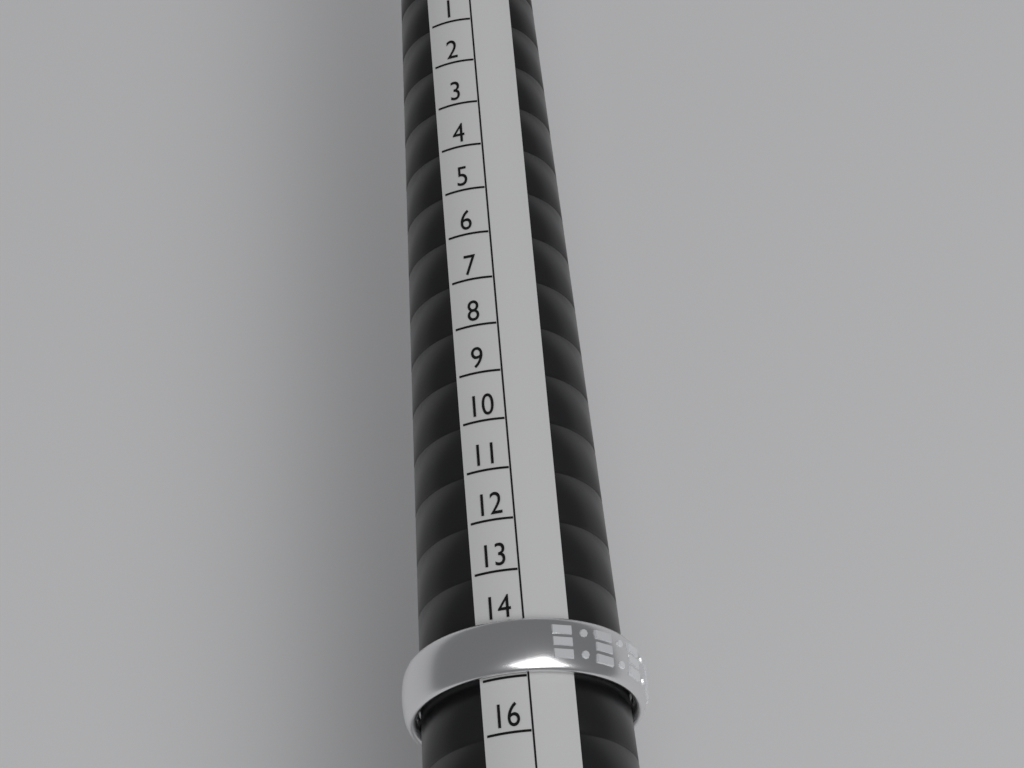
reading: 15 (no unit)
